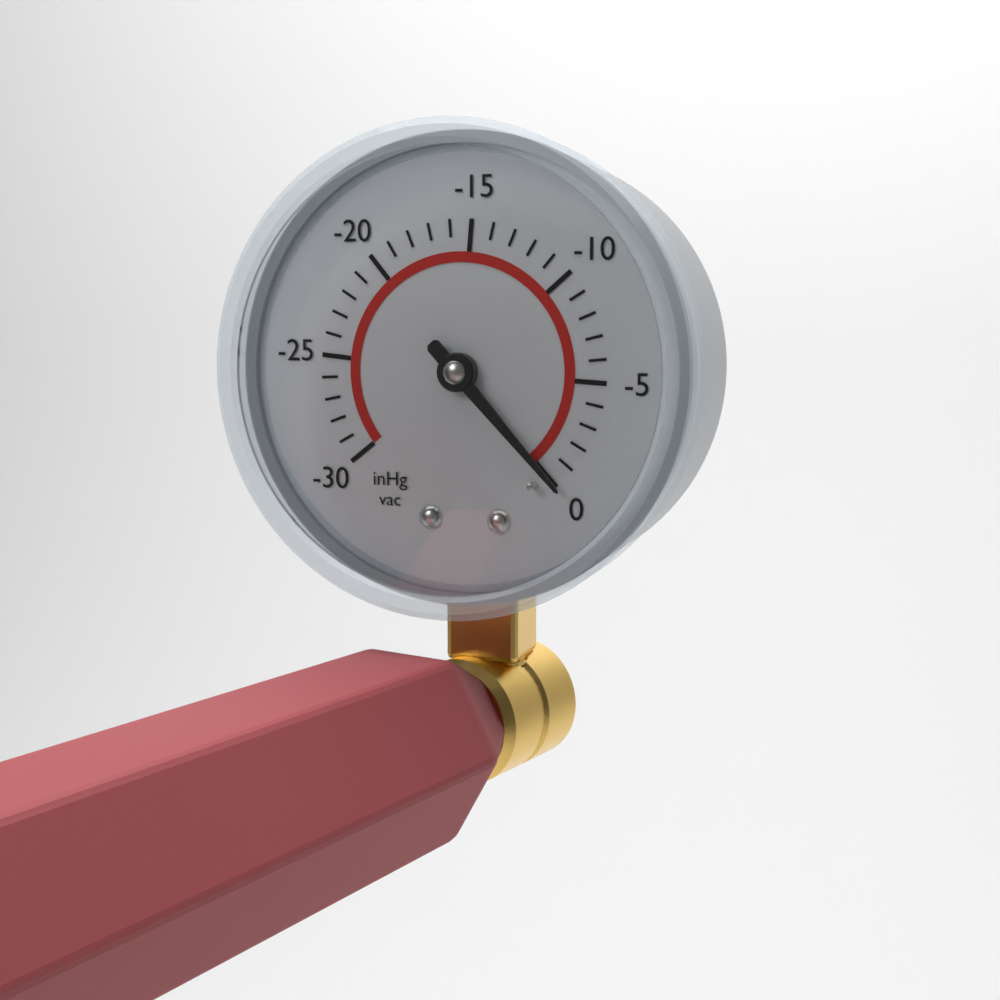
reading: 0 inHg
